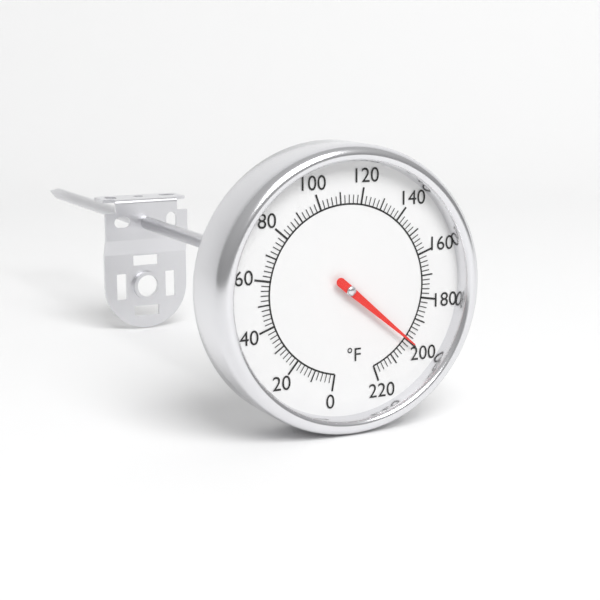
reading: 200 °F
